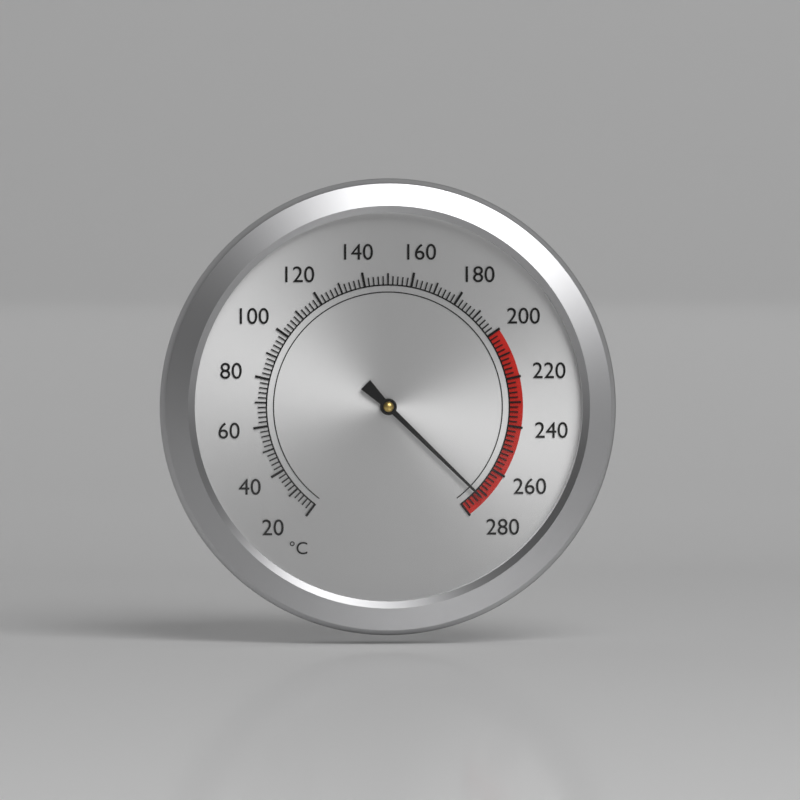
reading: 272 °C
